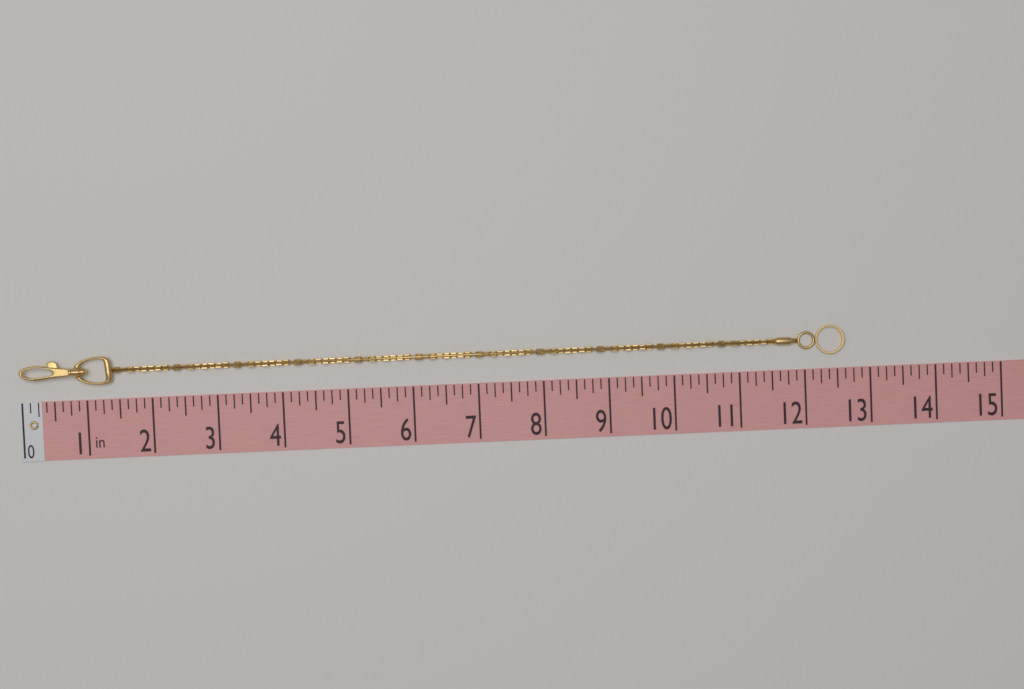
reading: 12.625 in
